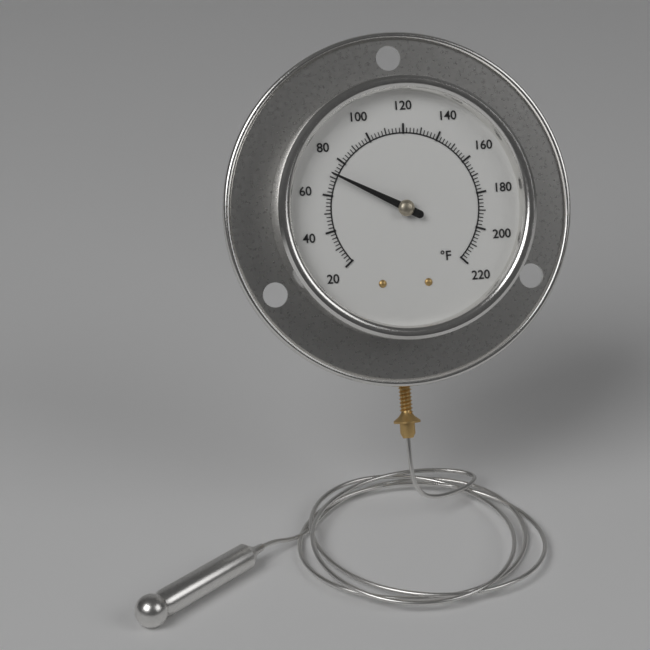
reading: 72 °F
